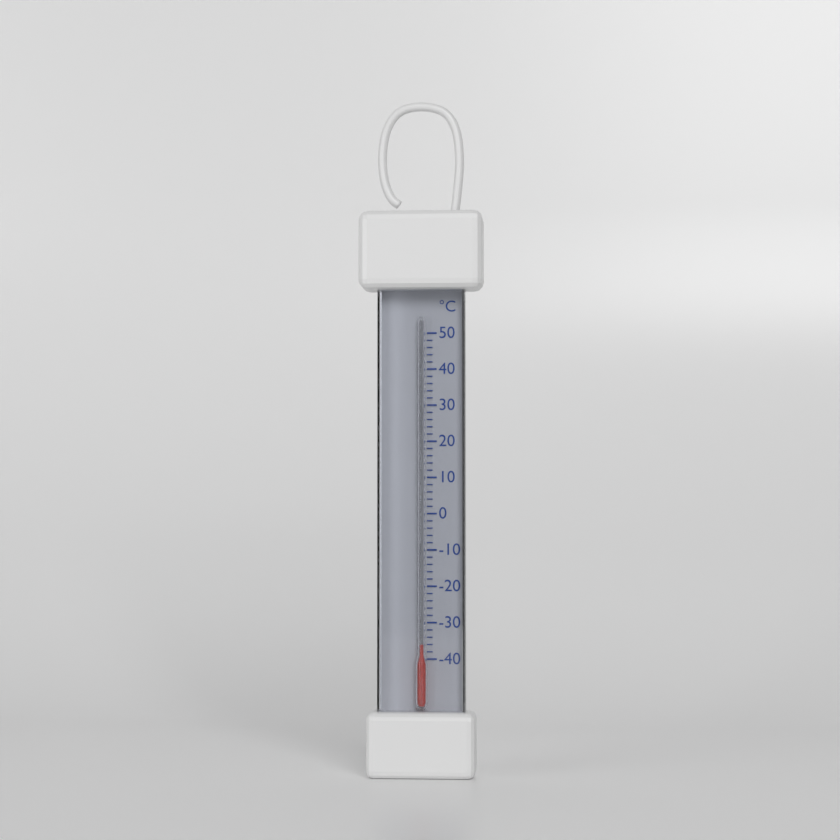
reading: -36 °C
